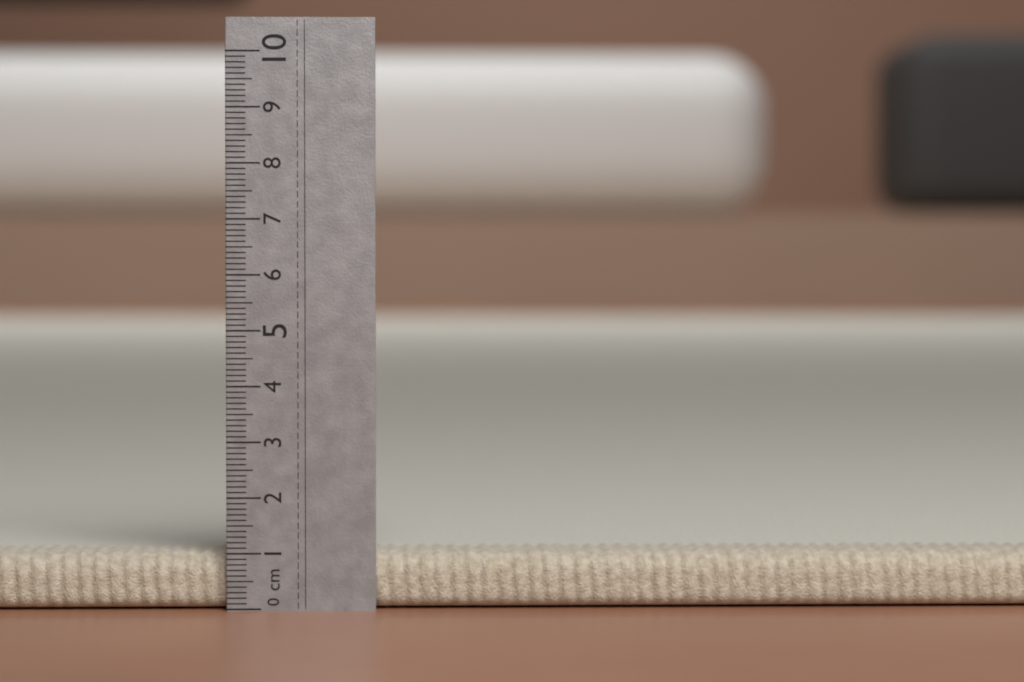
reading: 1.0 cm
